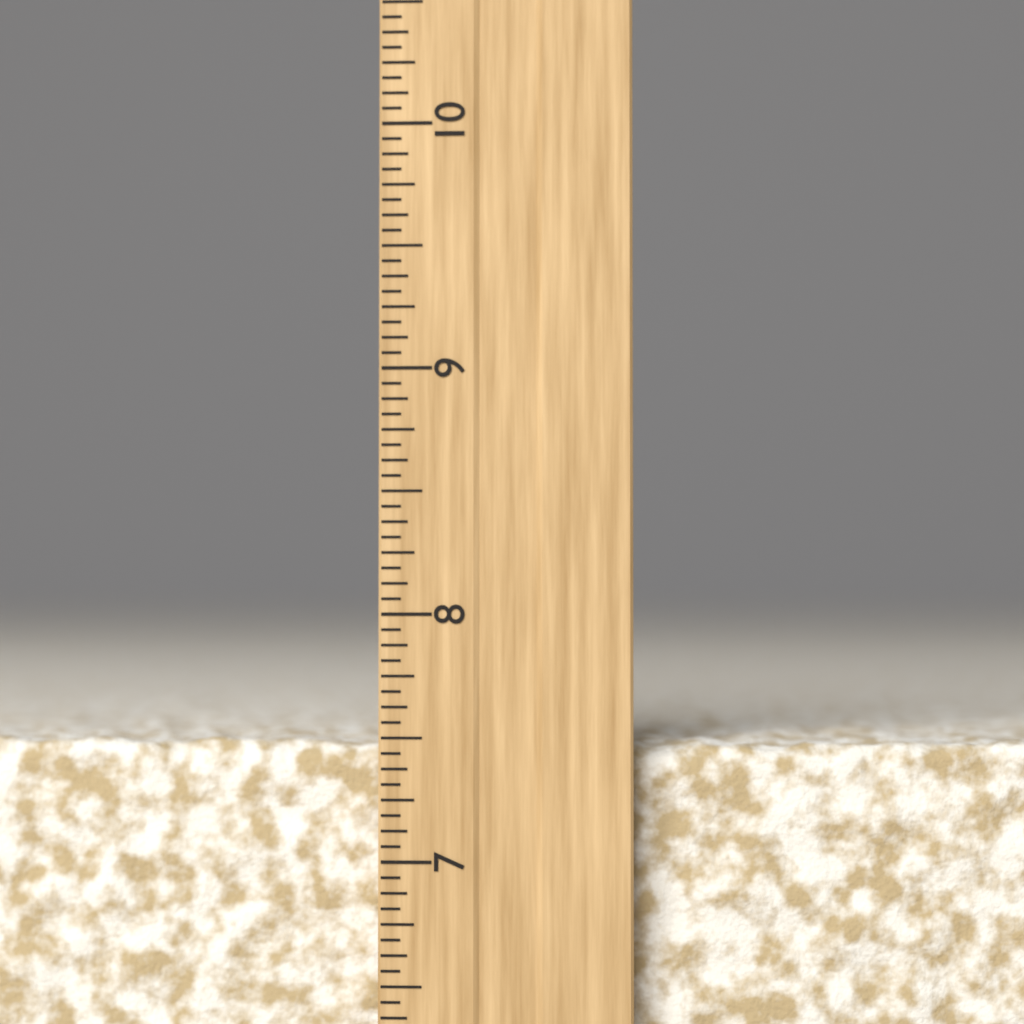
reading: 7.5000 inch
